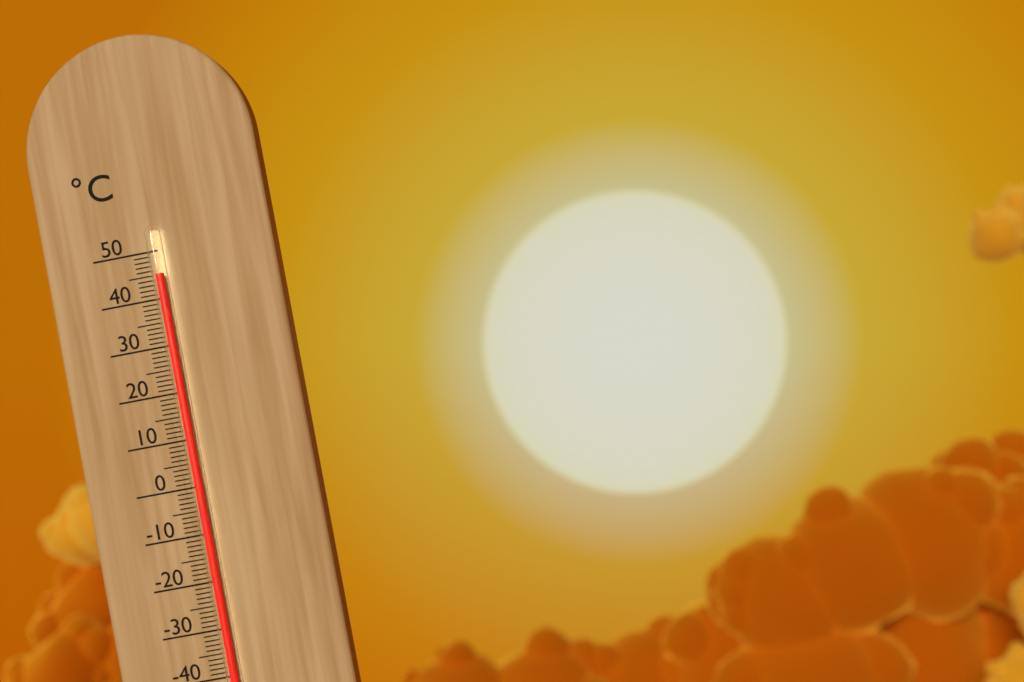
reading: 45 °C
